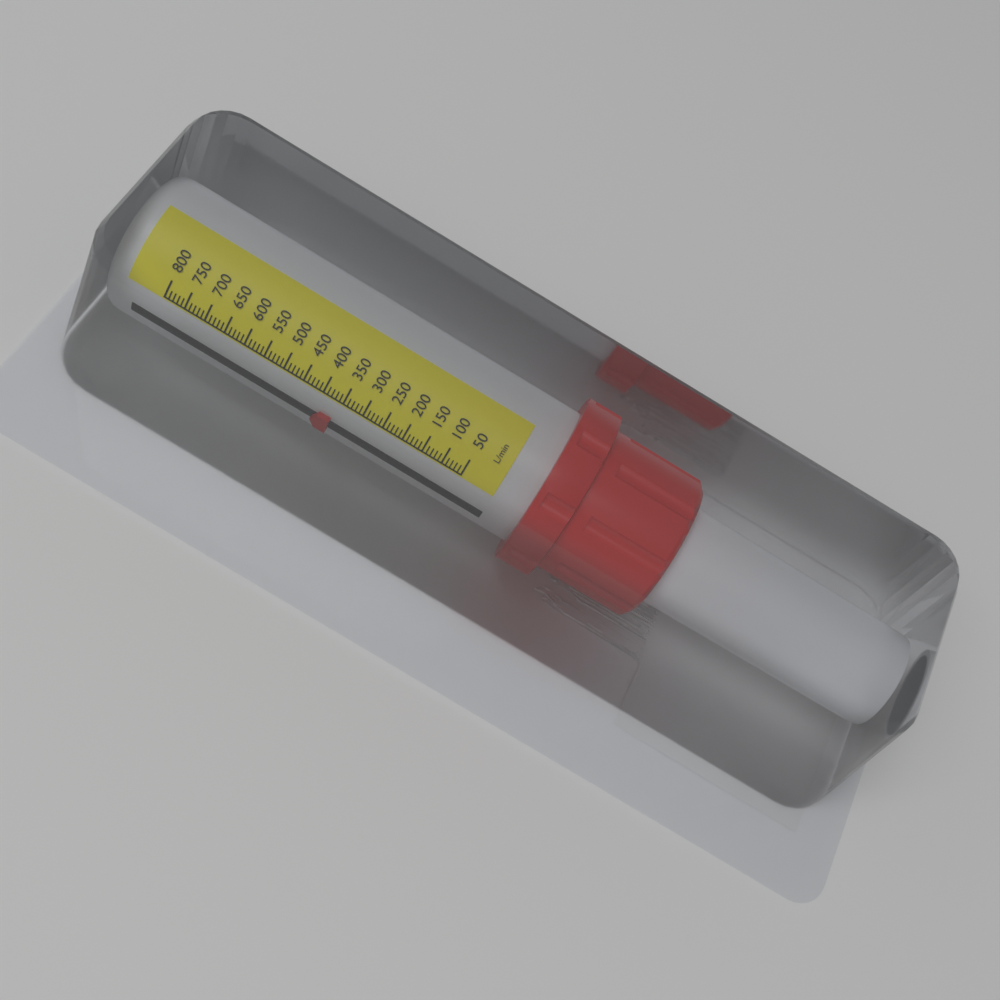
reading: 360 L/min
